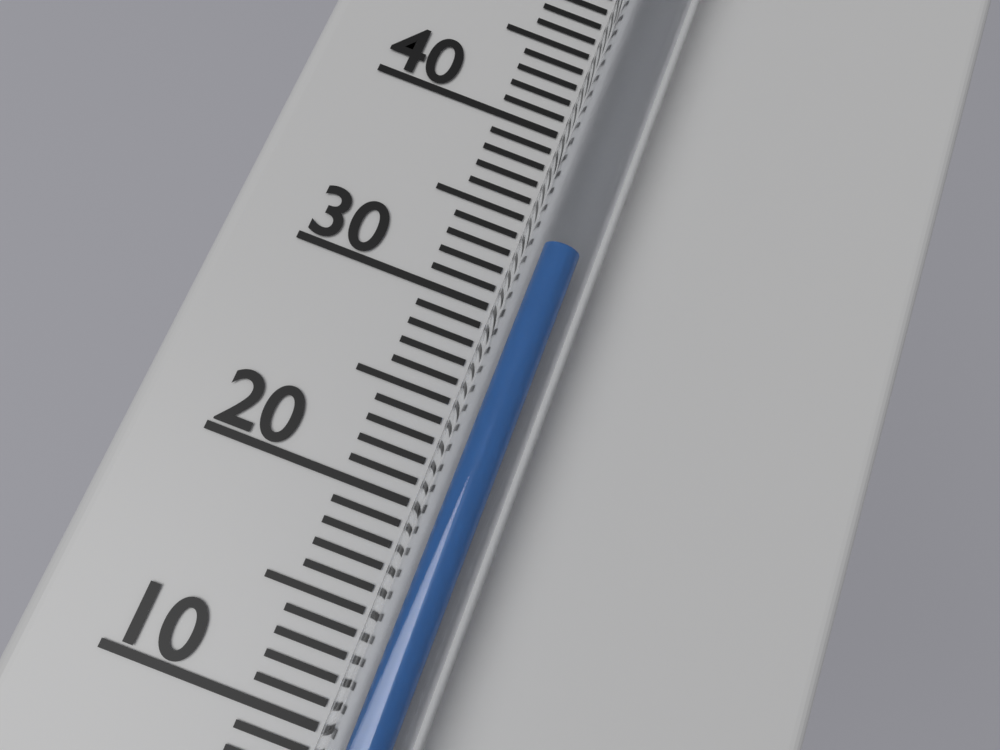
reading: 33 °C
